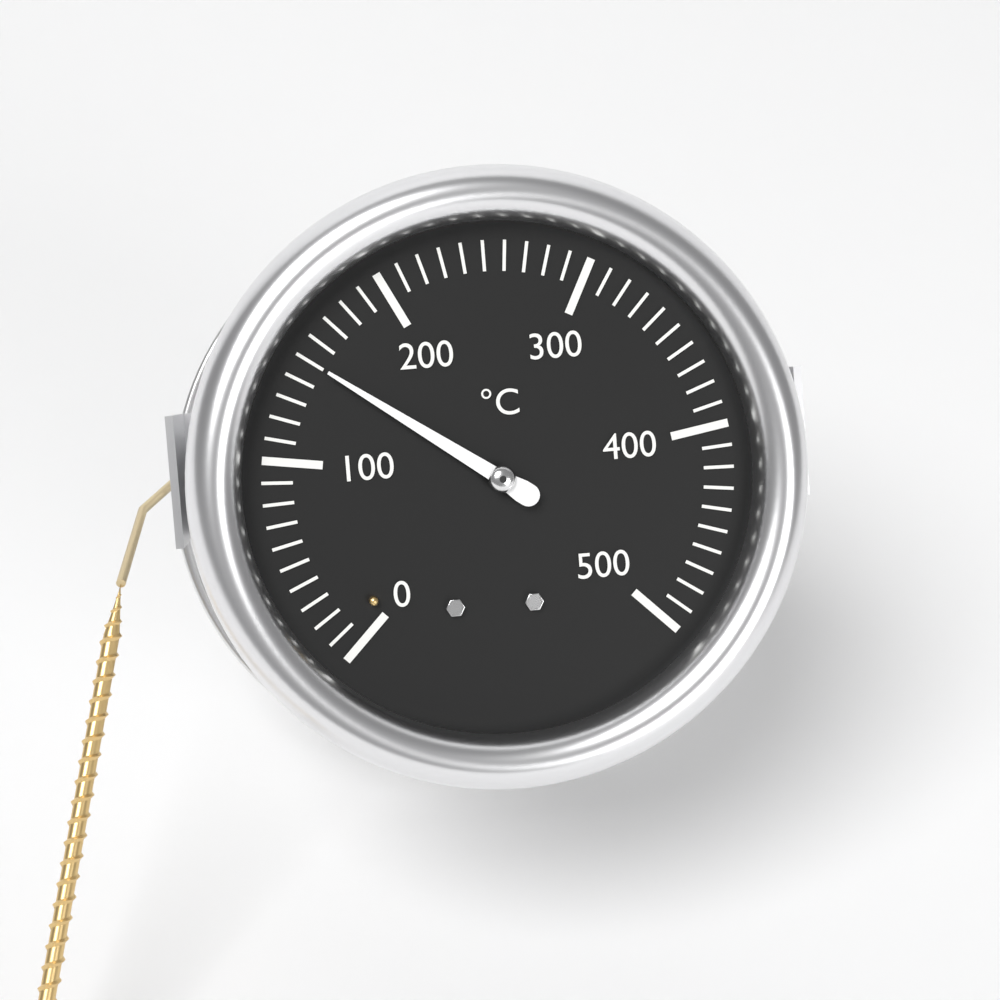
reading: 150 °C
